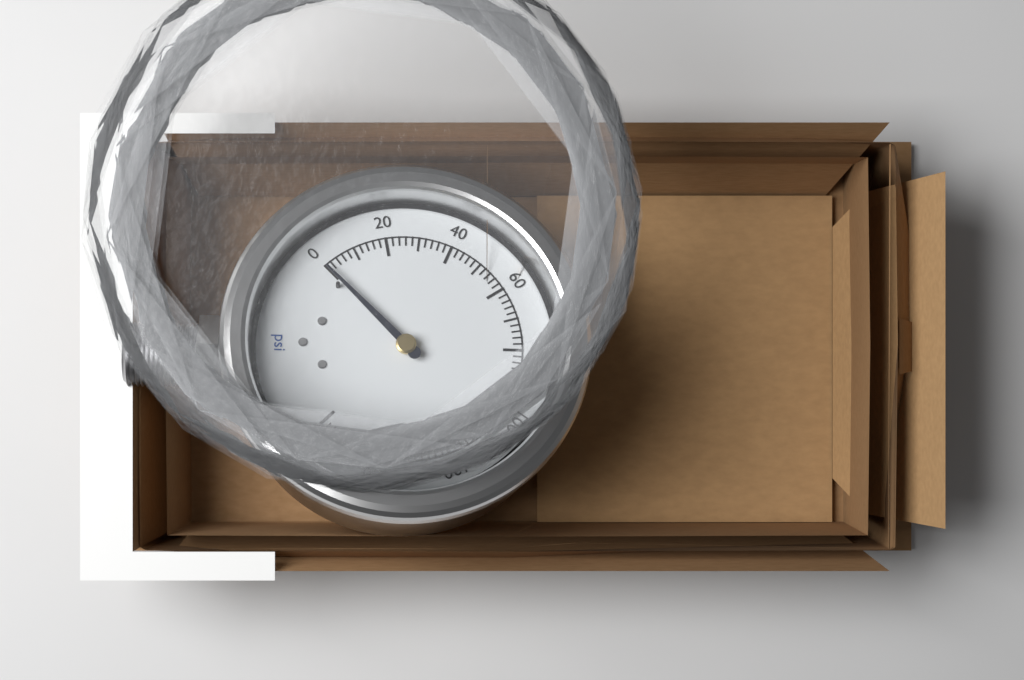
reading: 0 psi
